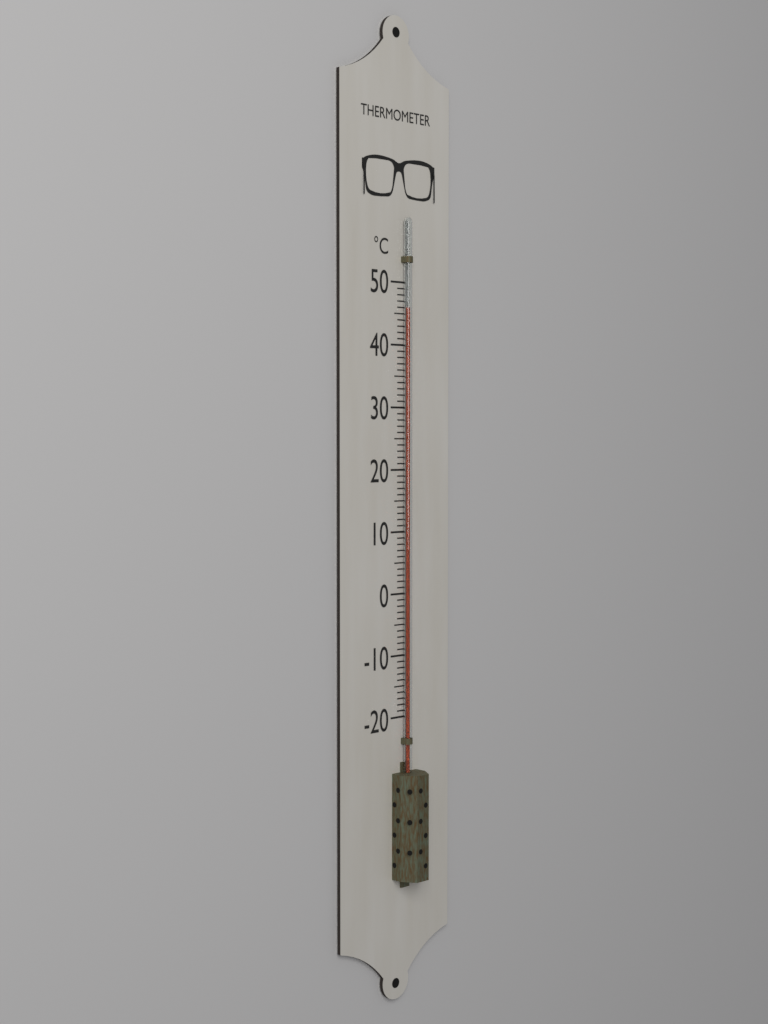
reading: 46 °C
